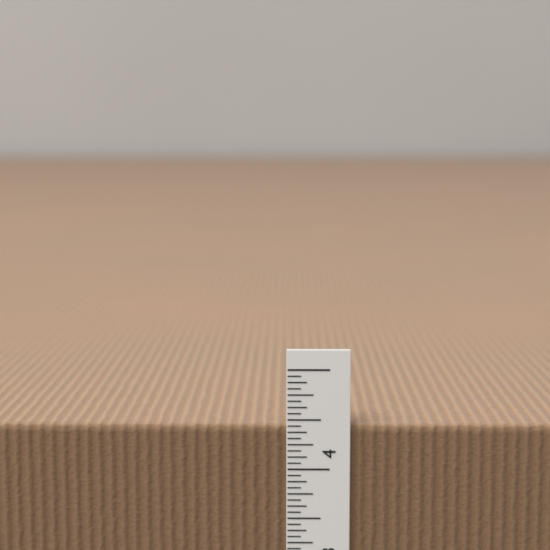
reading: 4.4375 in
